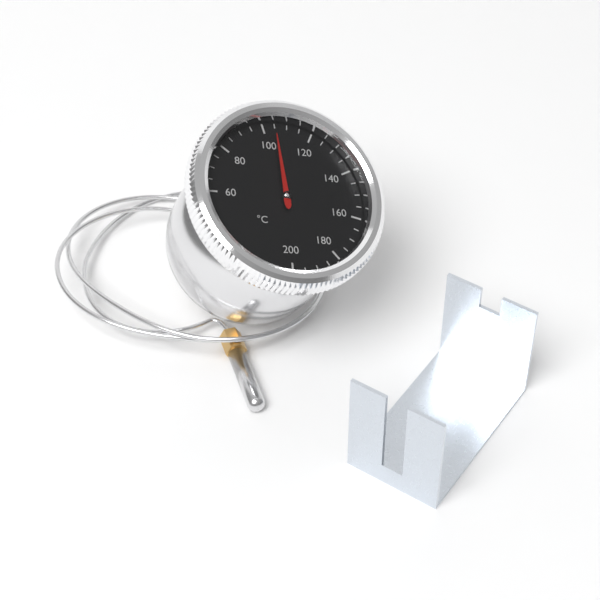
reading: 105 °C
